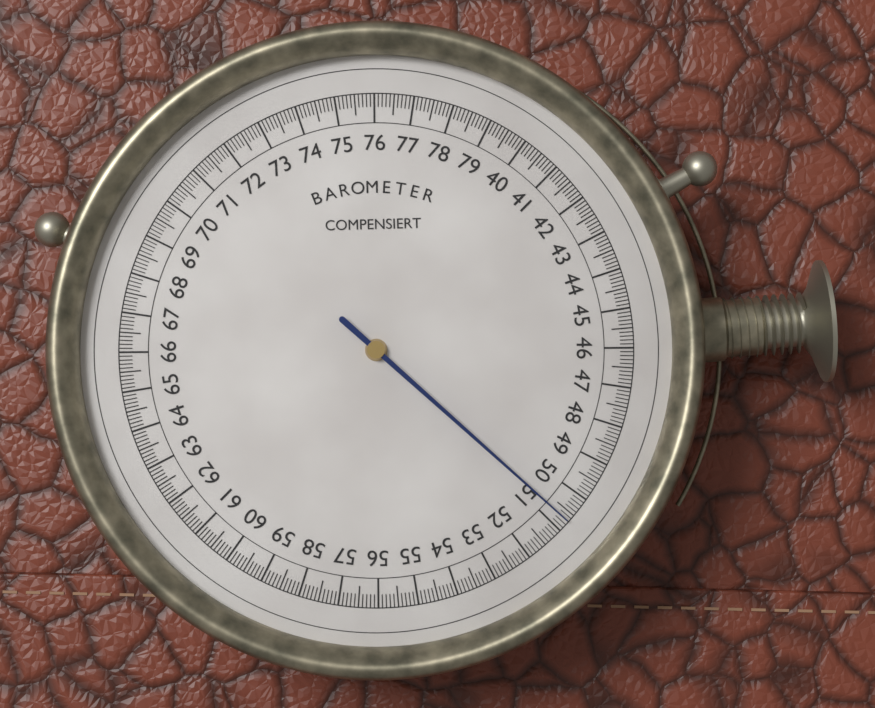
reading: 50.7 (no unit)
